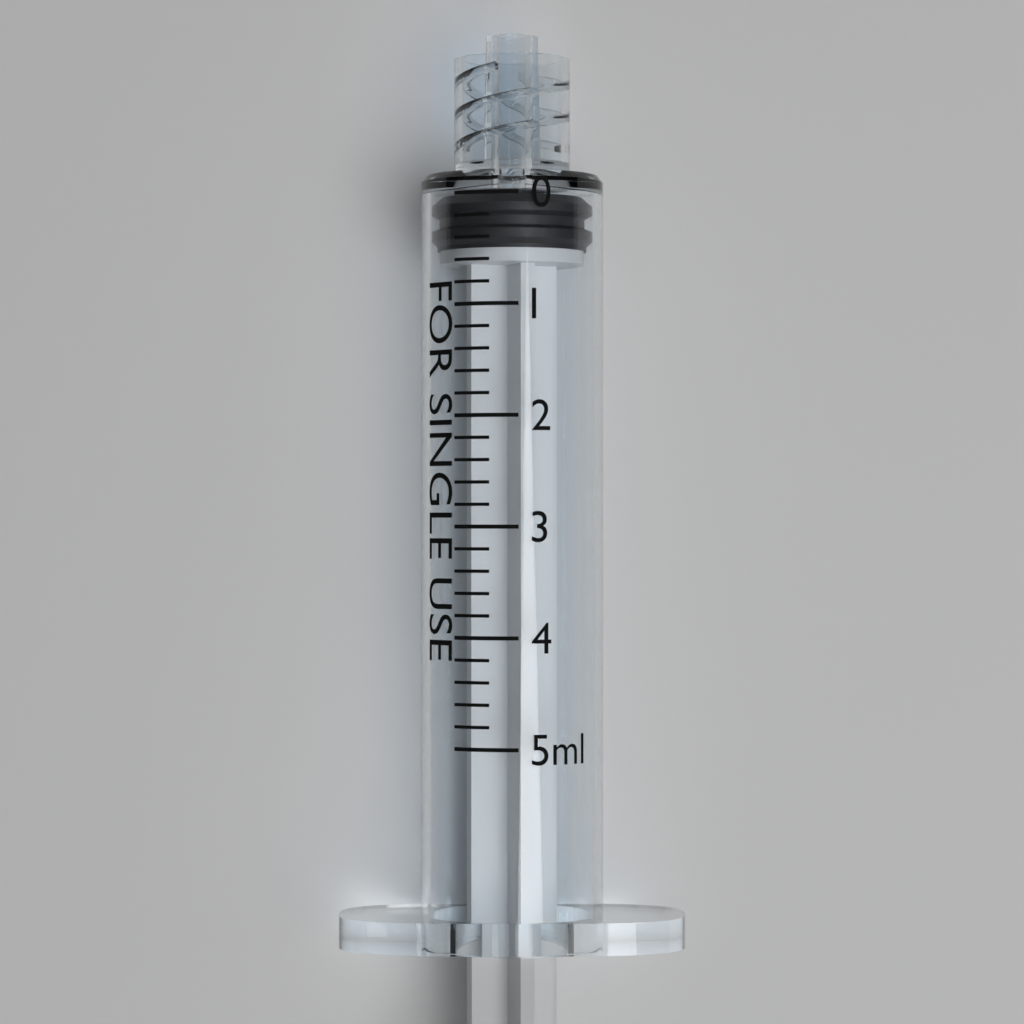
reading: 0.0 ml
